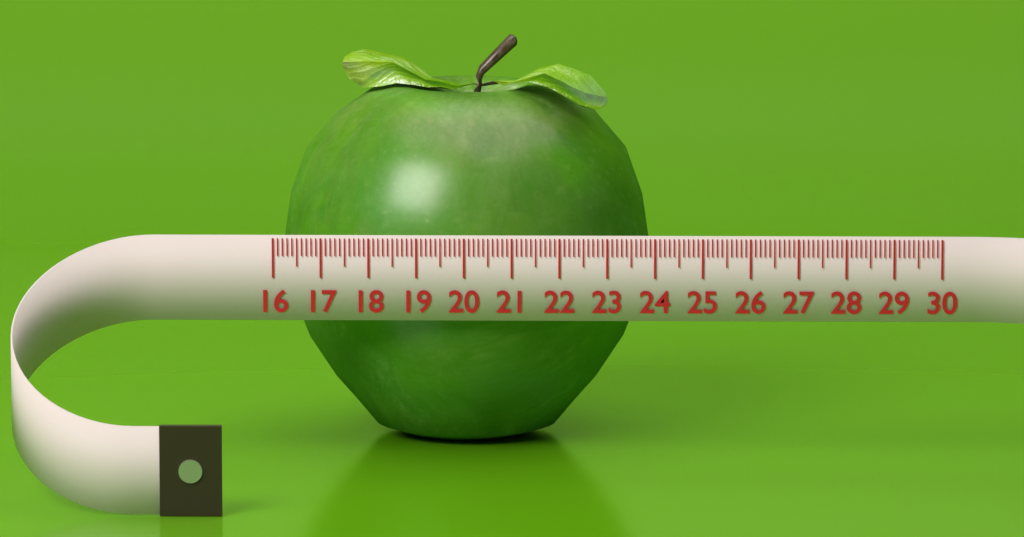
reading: 23.9 (no unit)
